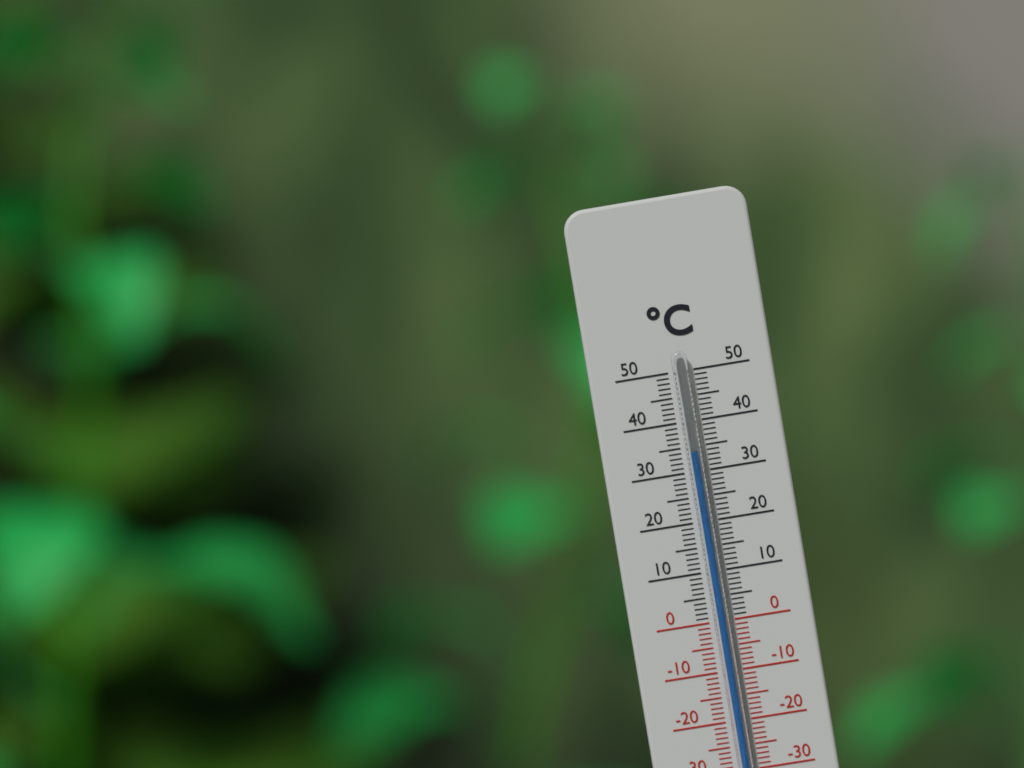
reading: 34 °C
